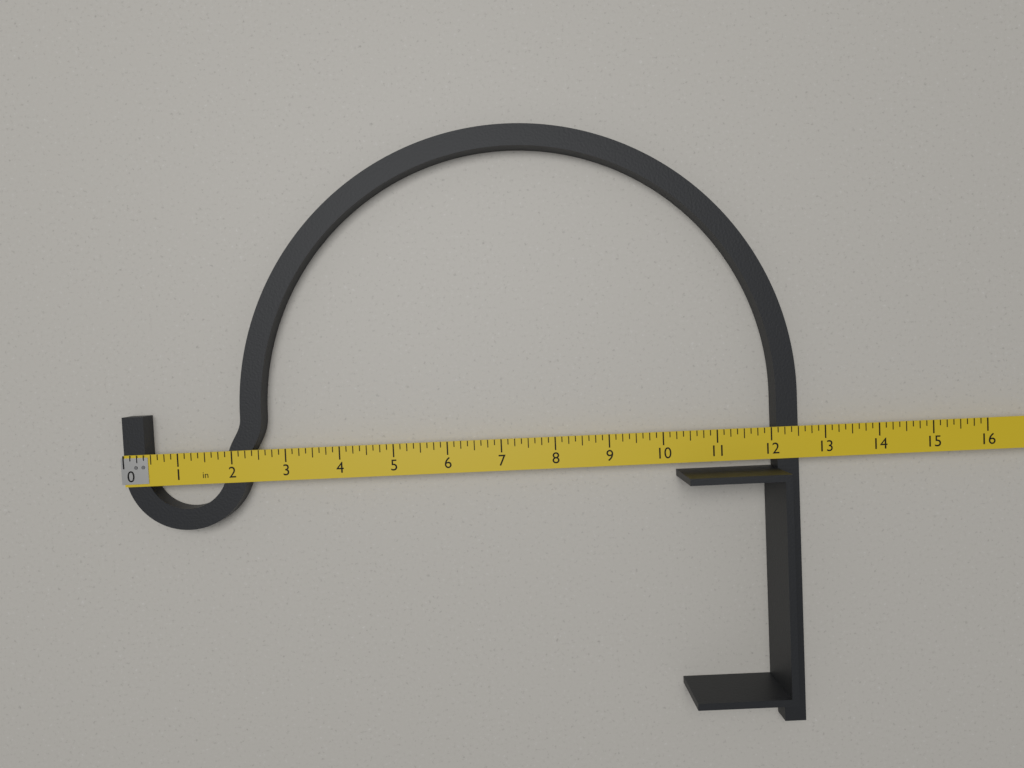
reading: 12.500 in
